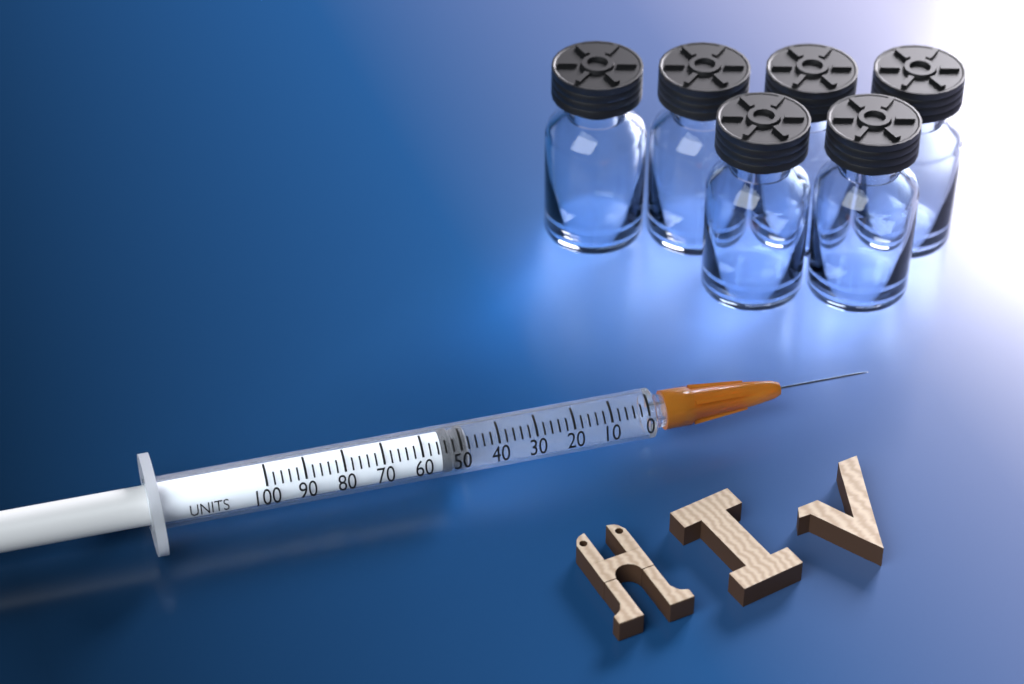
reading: 48 units
